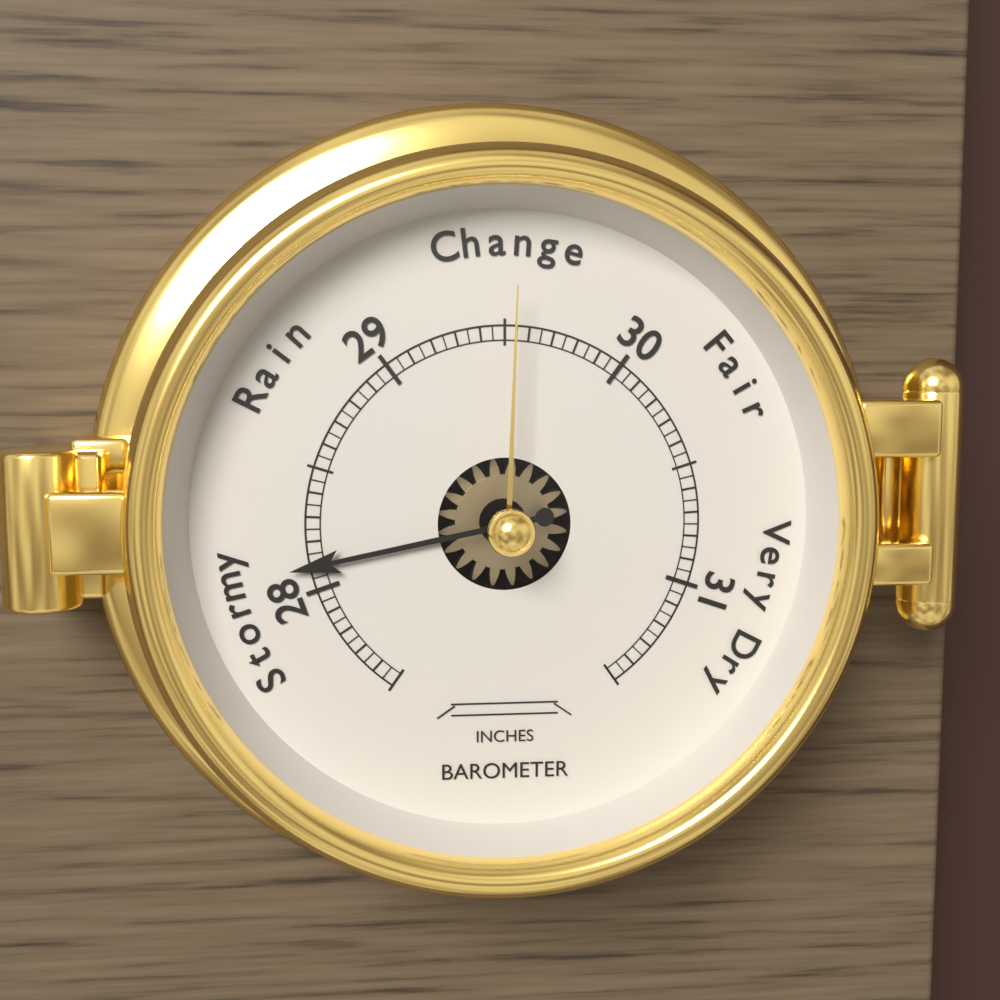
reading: 28.10 inches
